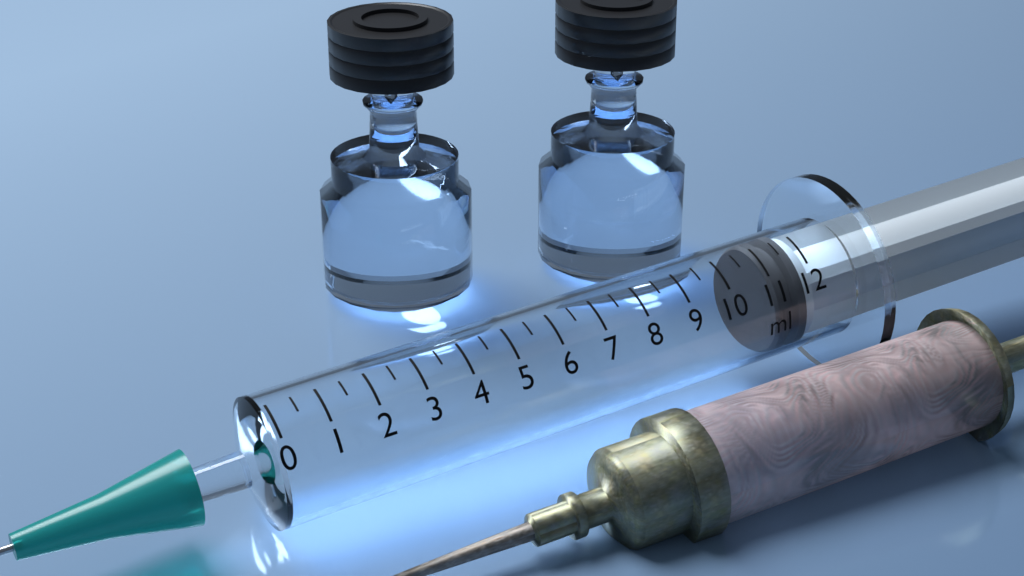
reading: 11.0 ml
